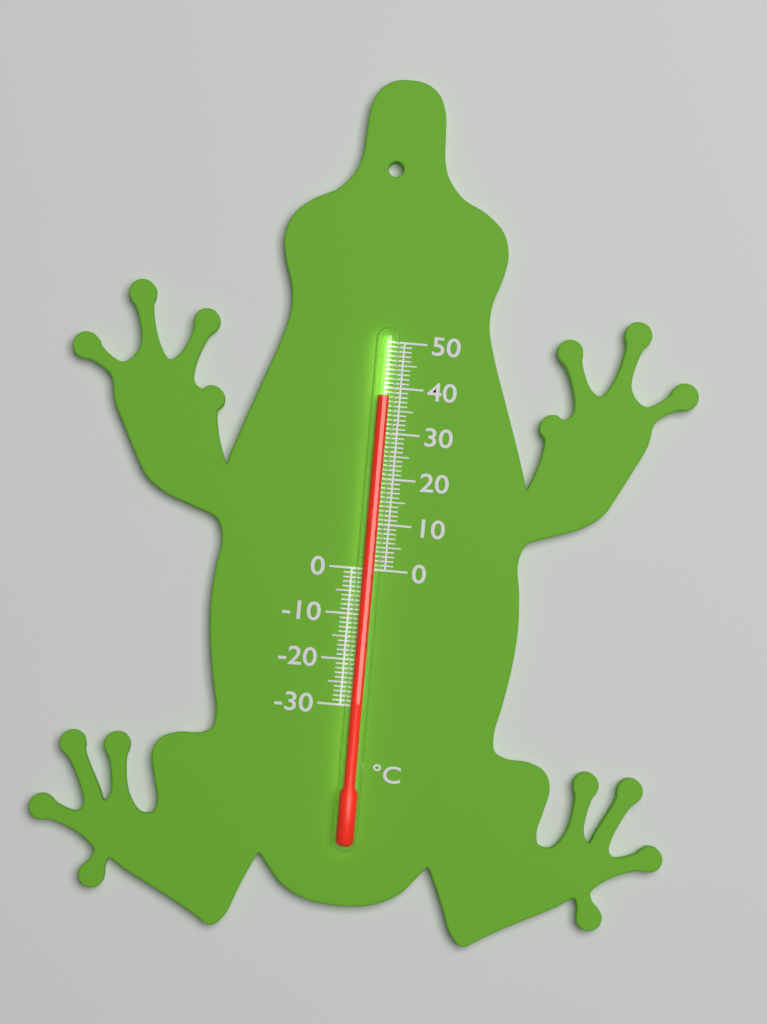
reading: 38 °C
